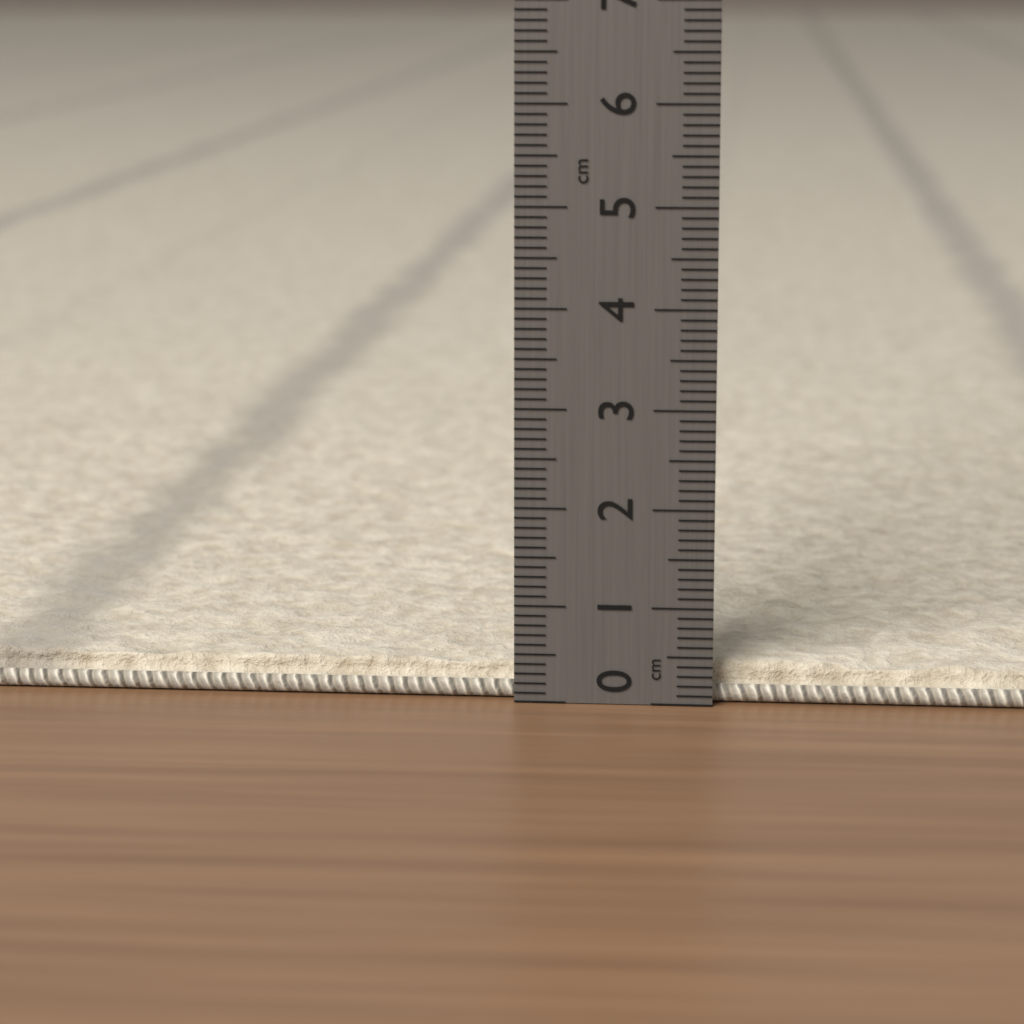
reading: 0.4 cm
